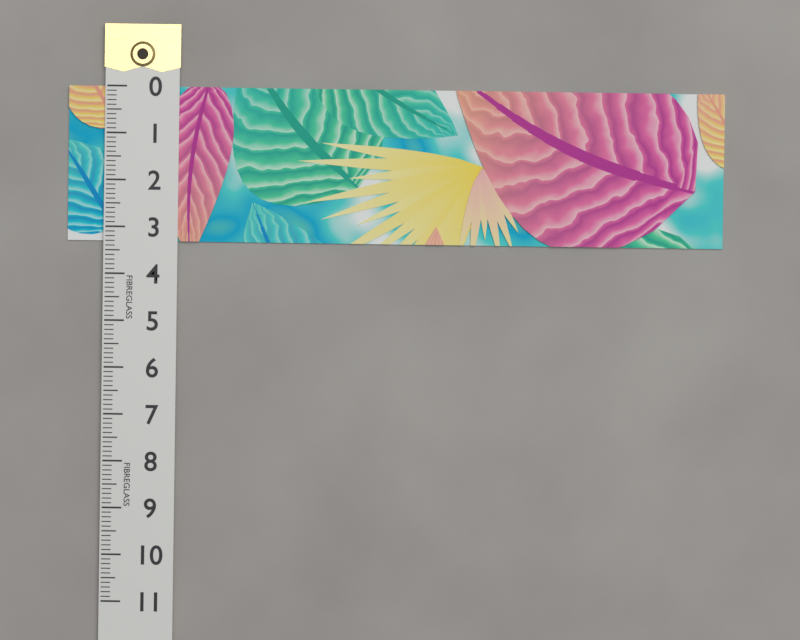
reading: 3.3 (no unit)
